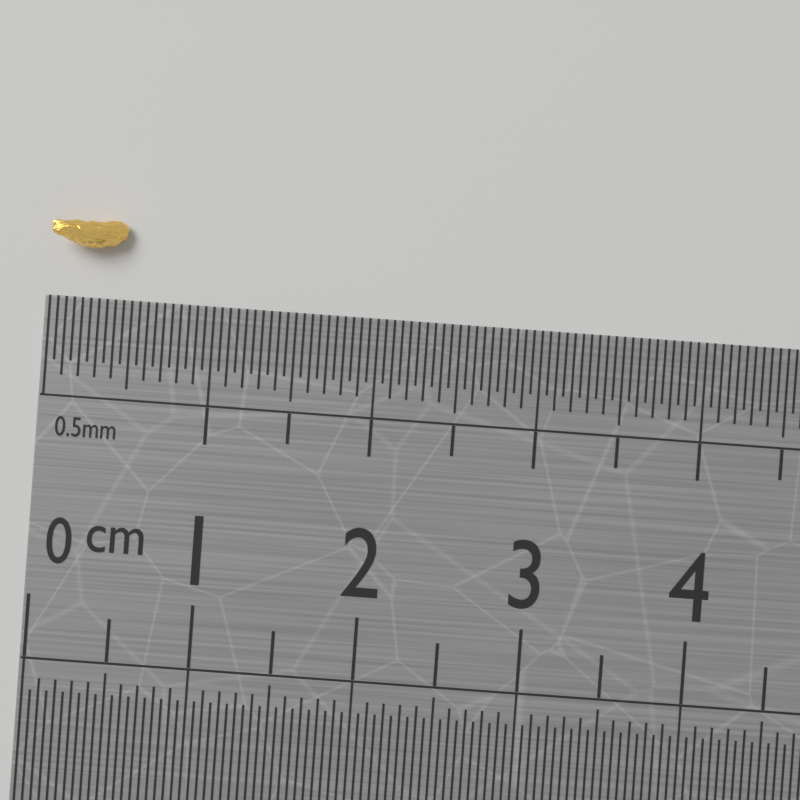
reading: 0.45 cm
